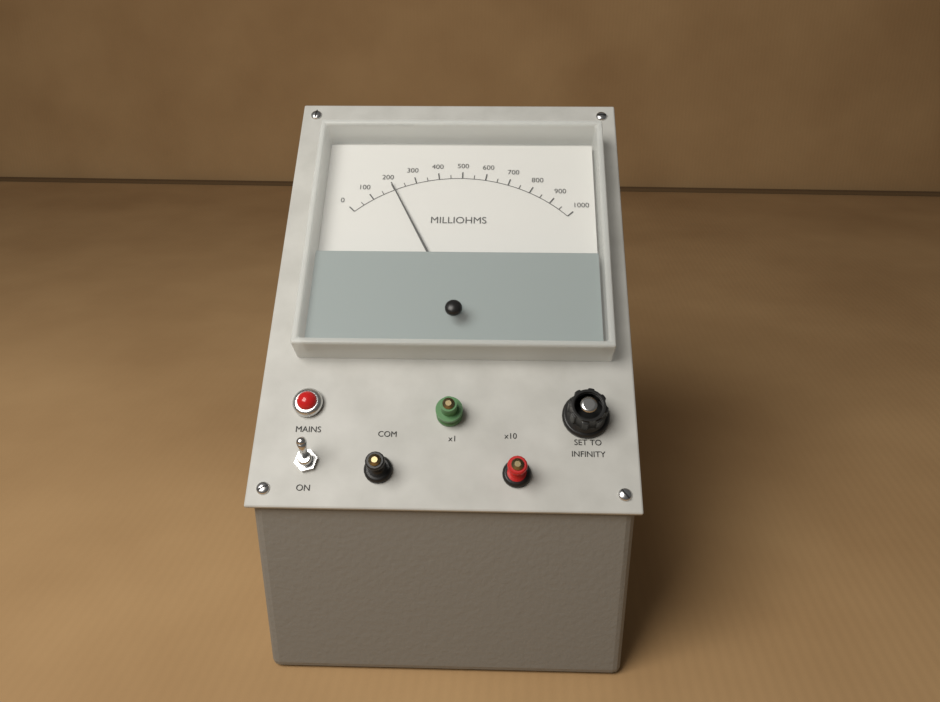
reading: 200 milliohms
